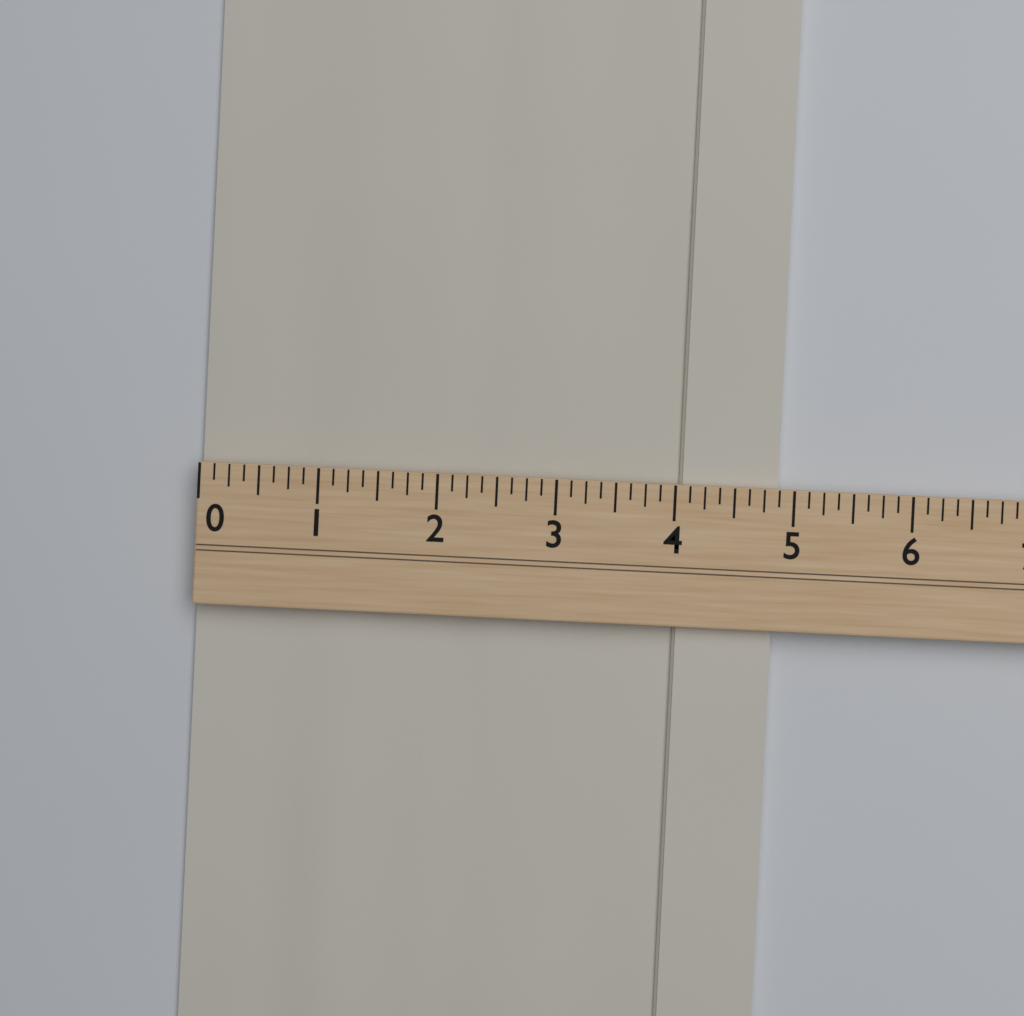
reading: 4.875 (no unit)
